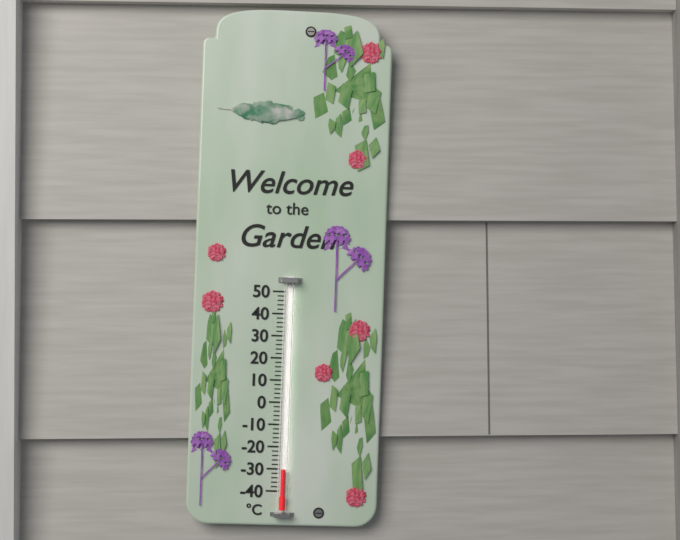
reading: -30 °C
